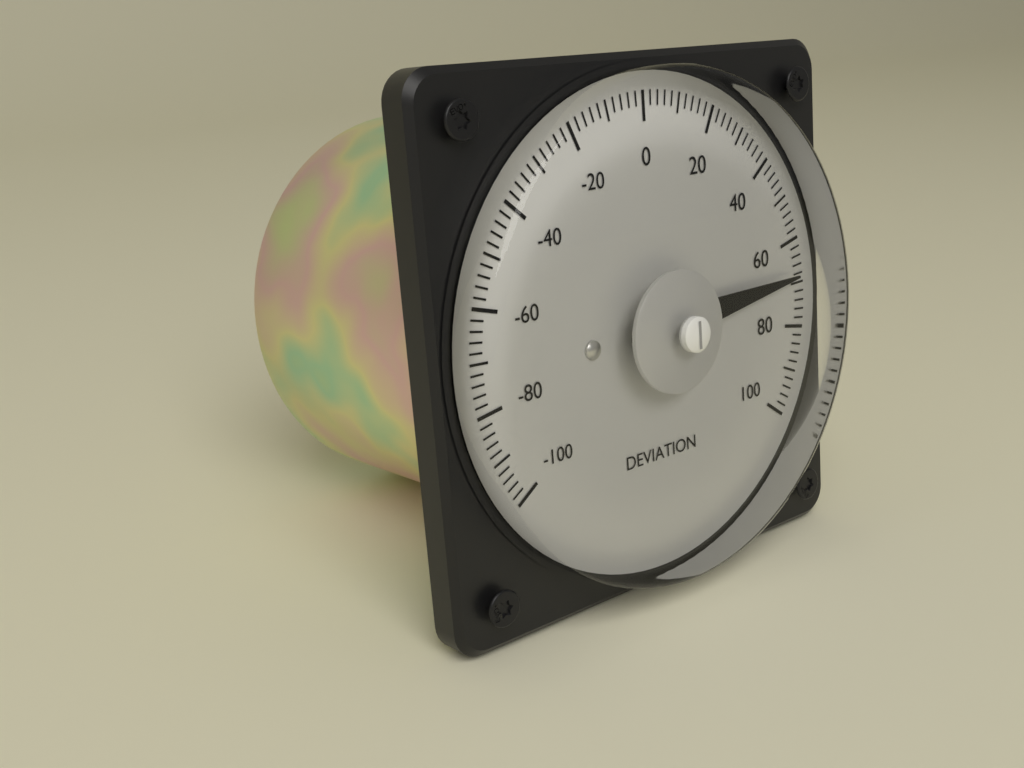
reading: 68 (no unit)
